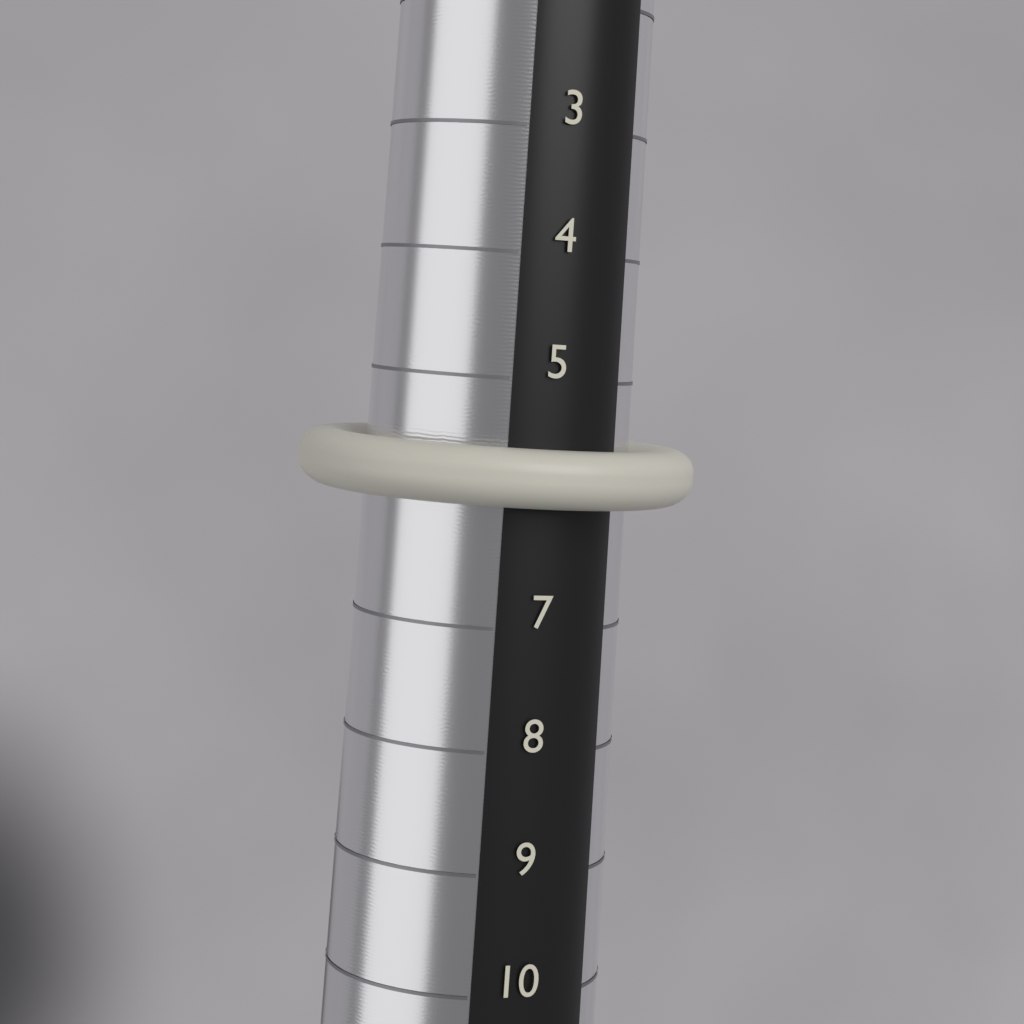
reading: 6 (no unit)
